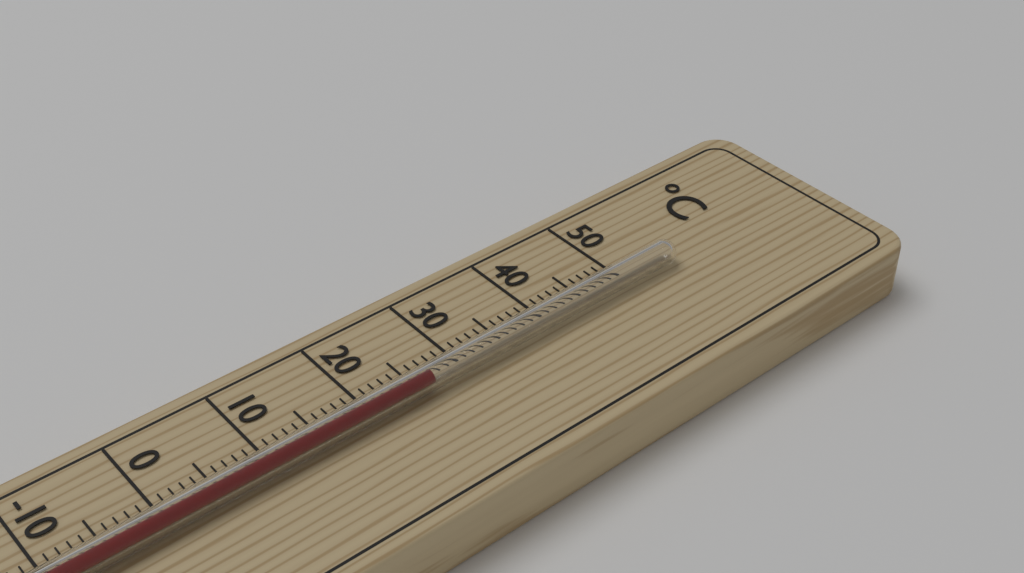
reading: 26 °C
